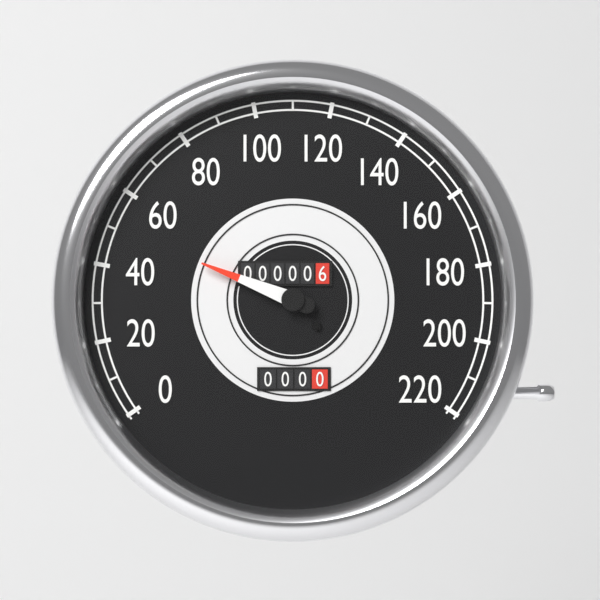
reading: 50 (no unit)
